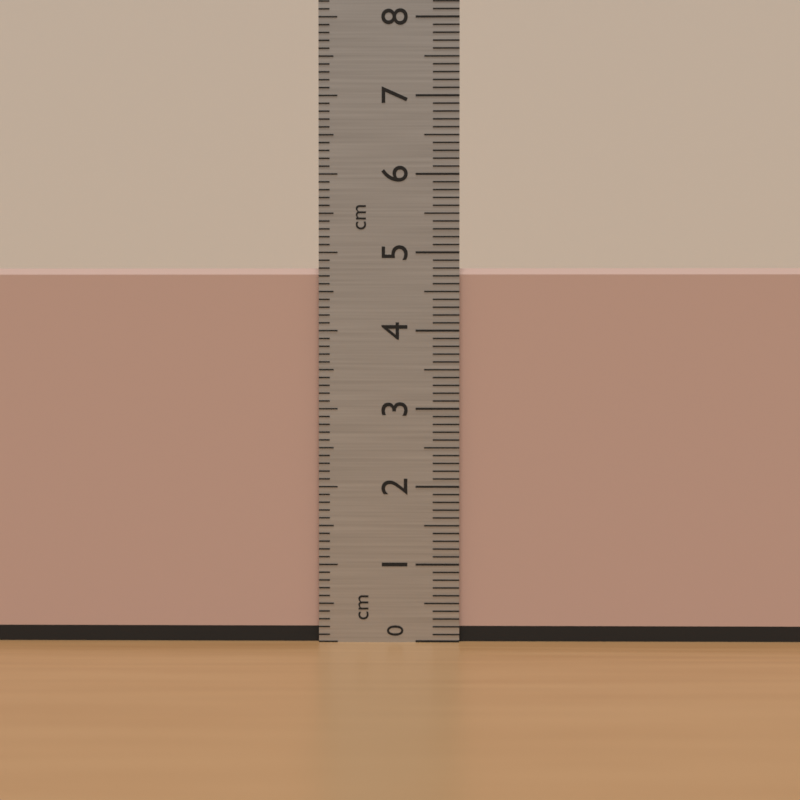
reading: 4.8 cm
